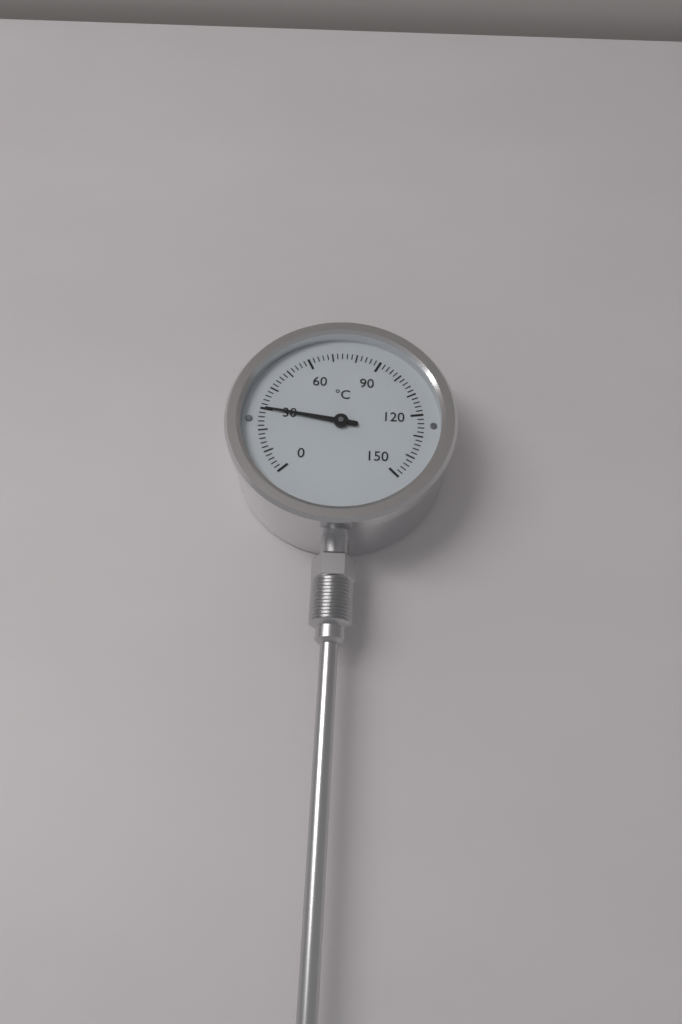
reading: 30 °C
